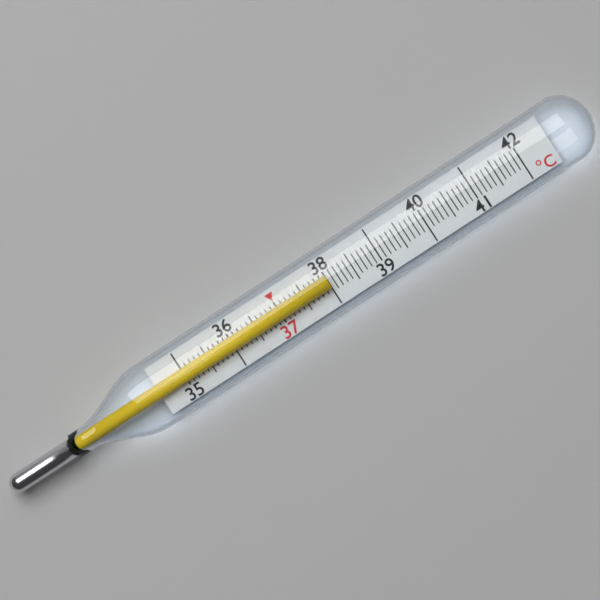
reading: 38.0 °C
